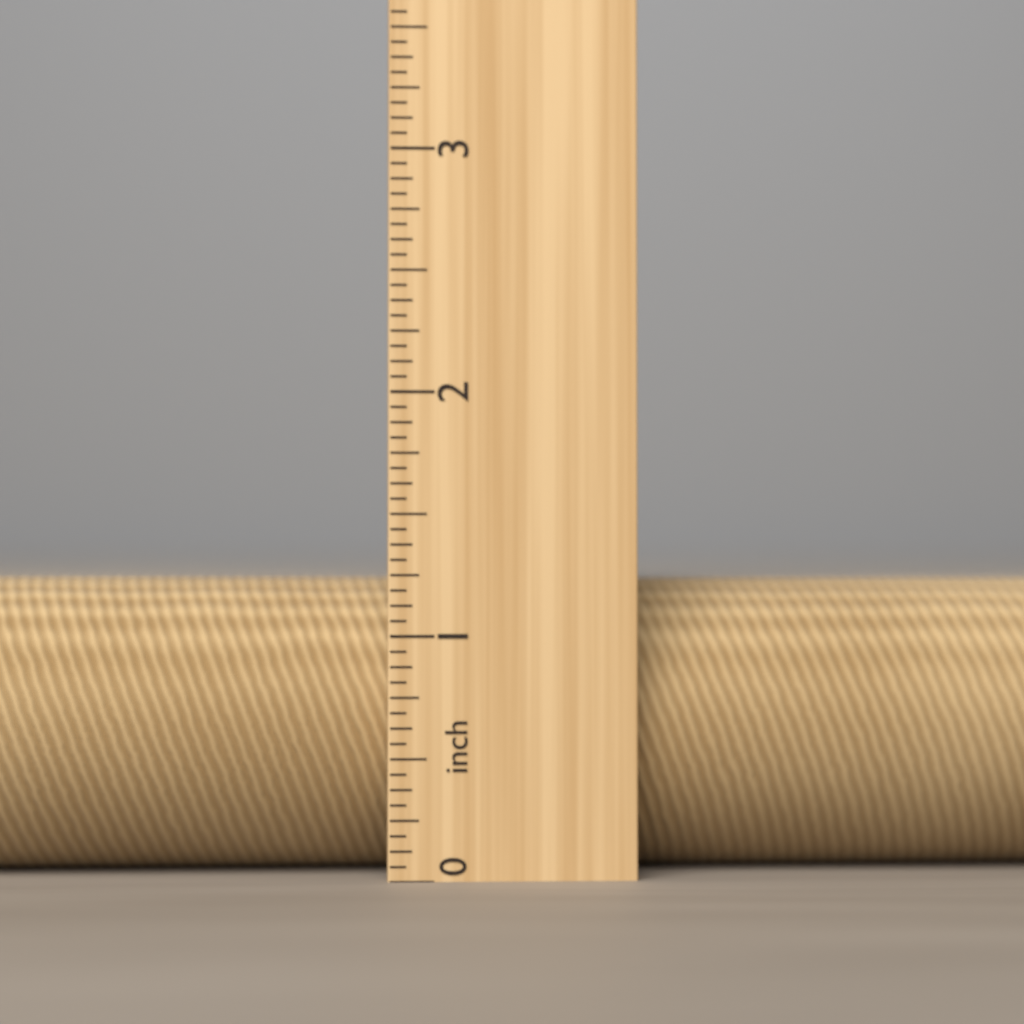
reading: 1.2500 in
